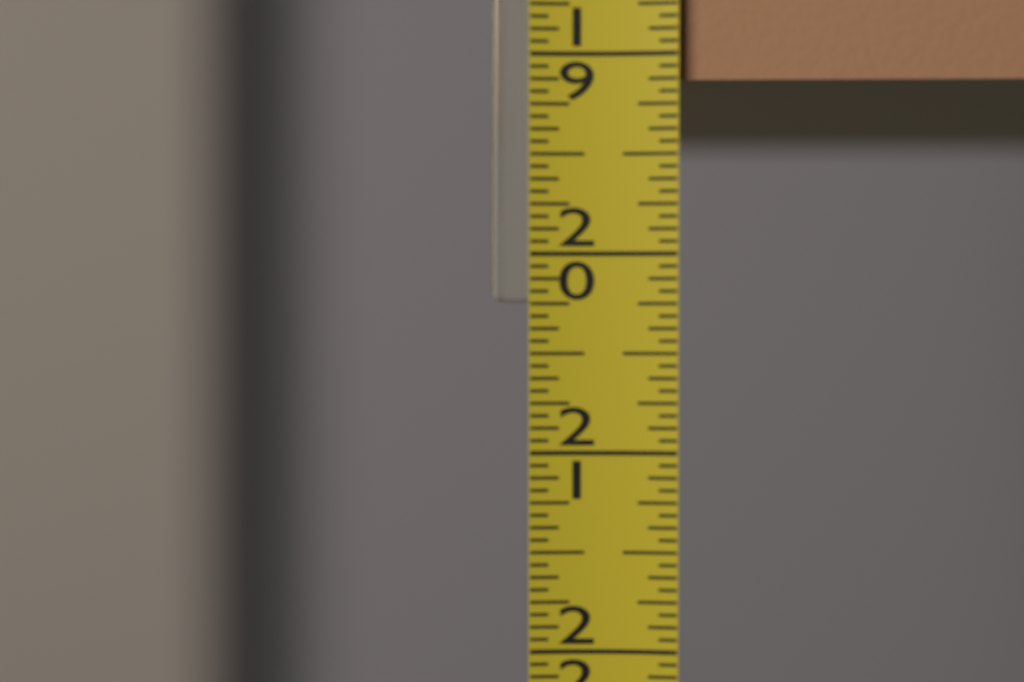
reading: 19.1250 (no unit)
